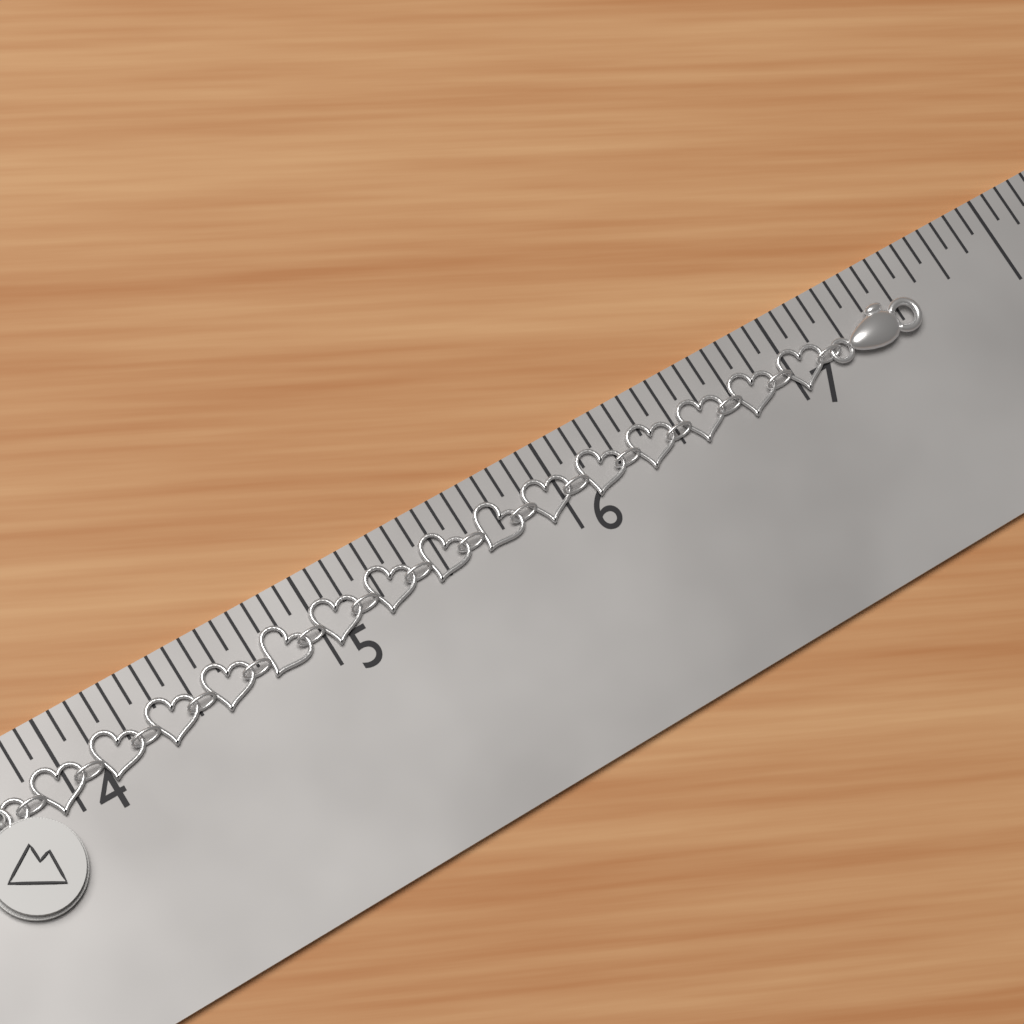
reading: 7.5625 in
